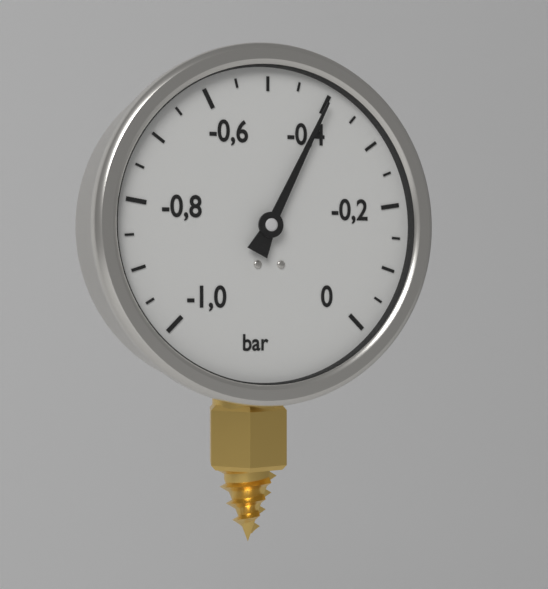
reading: -0.40 bar
